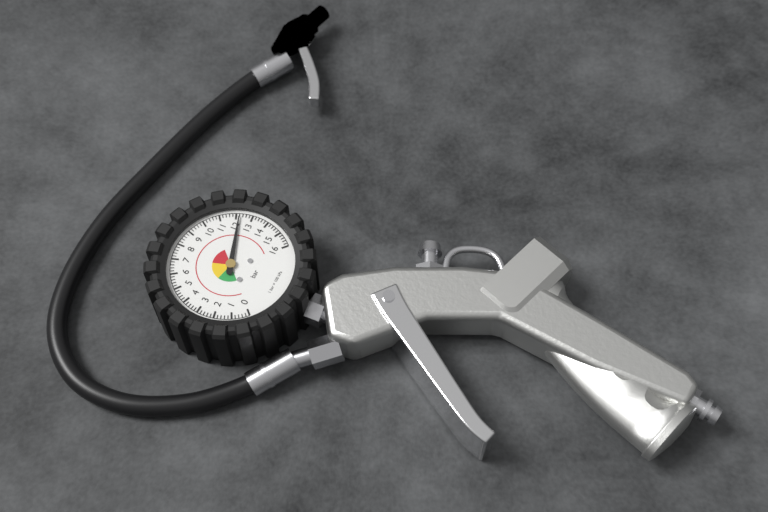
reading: 12.2 bar
